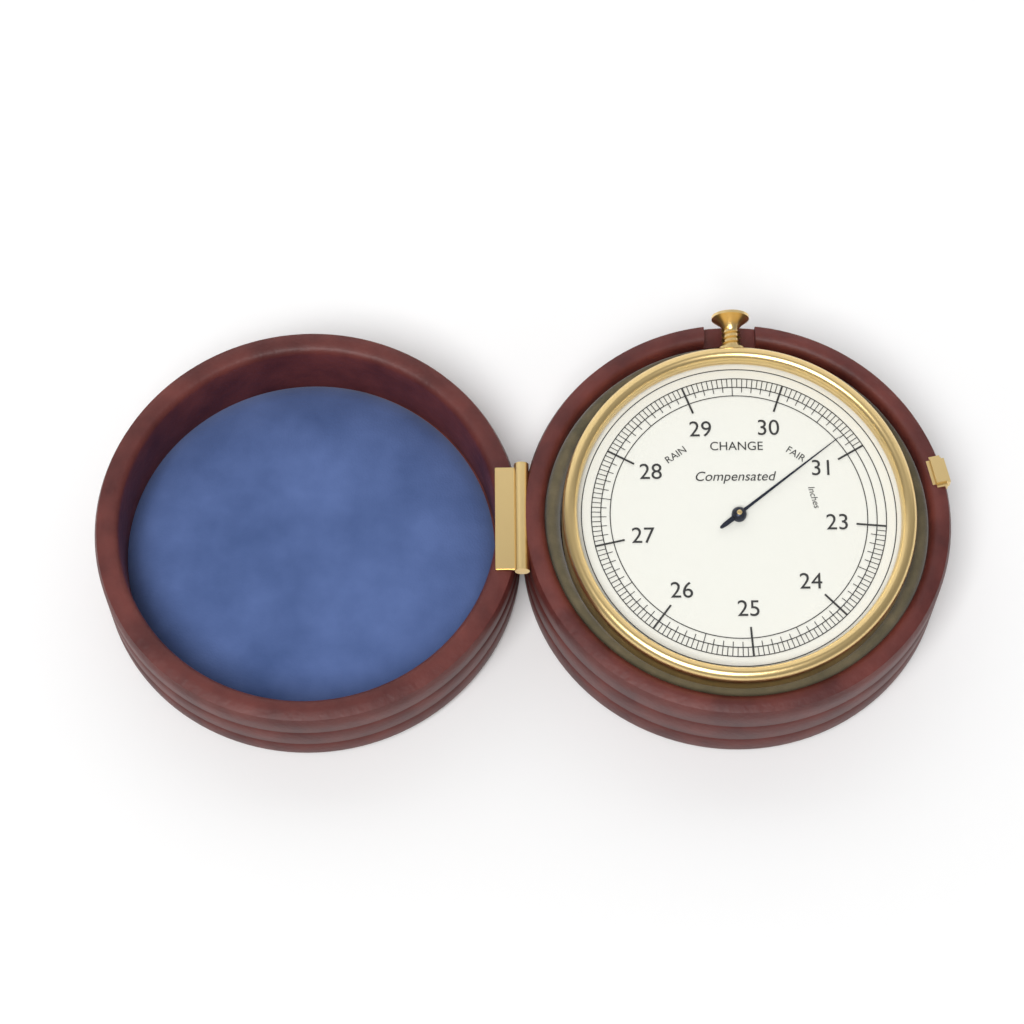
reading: 30.80 inches
